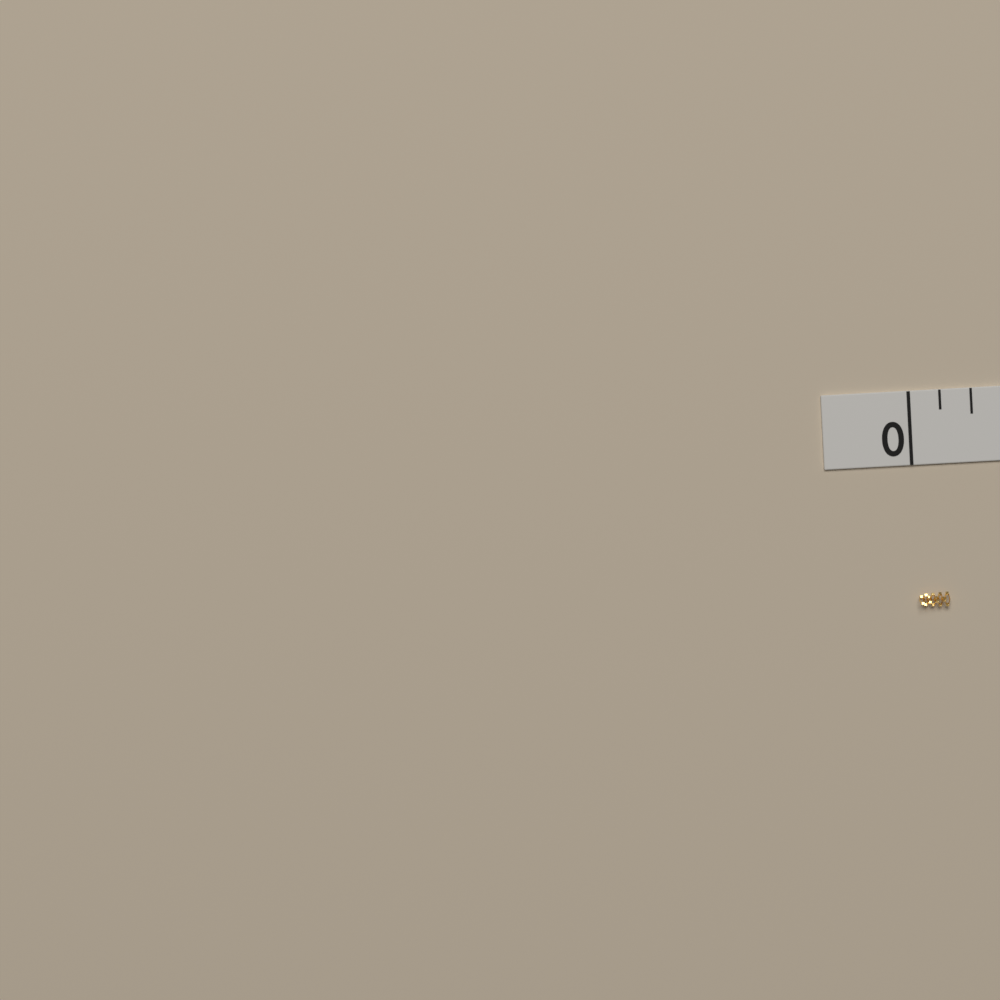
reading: 0.125 in
